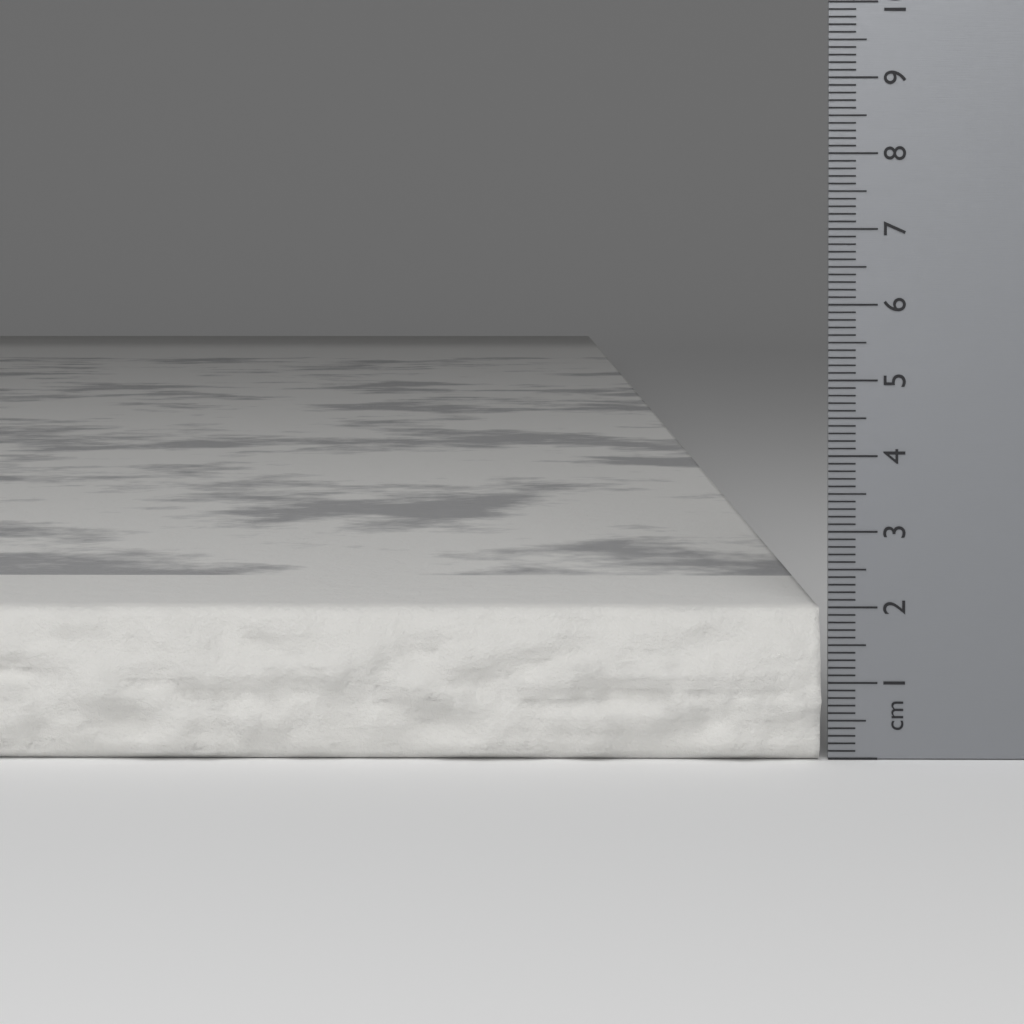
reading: 2.0 cm
